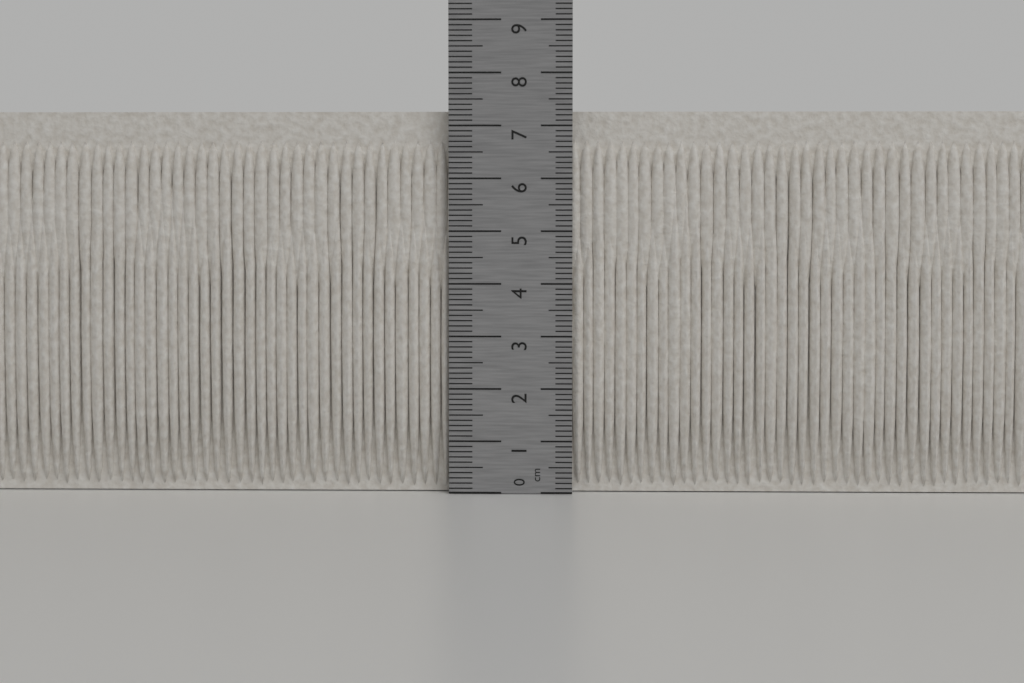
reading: 7.3 cm
